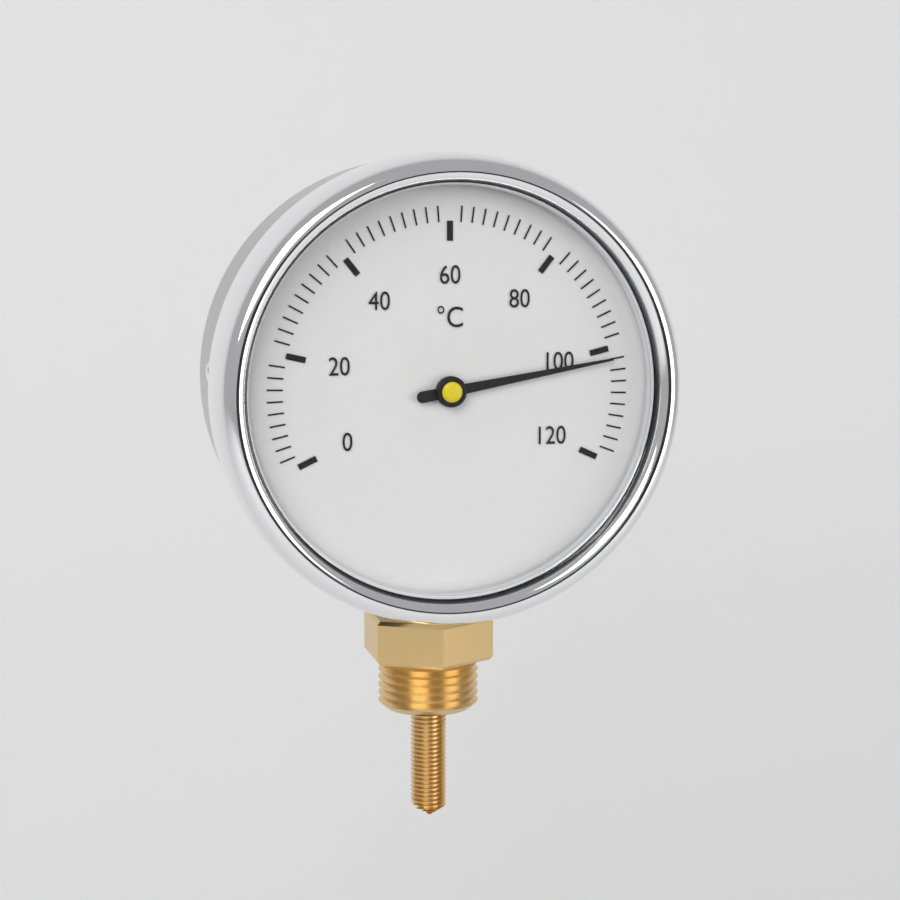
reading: 102 °C
